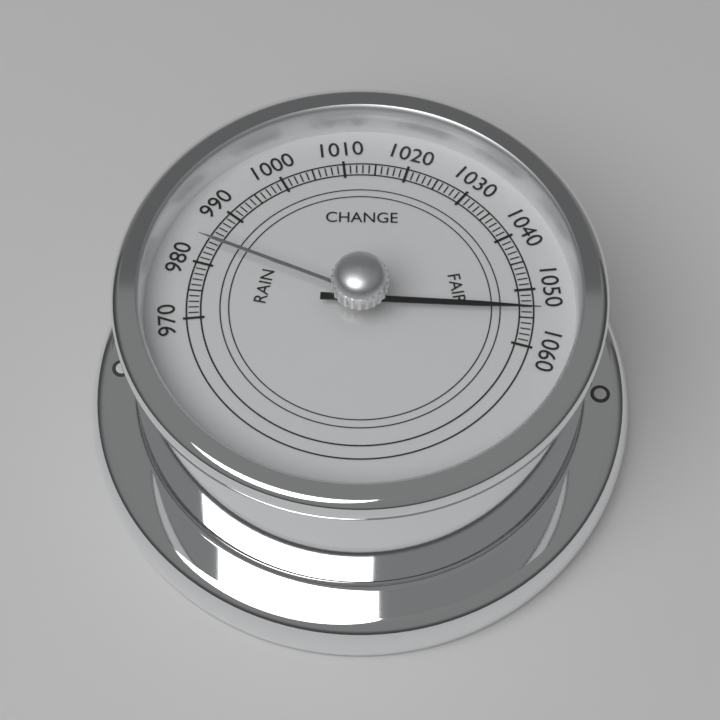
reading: 1054 (no unit)
